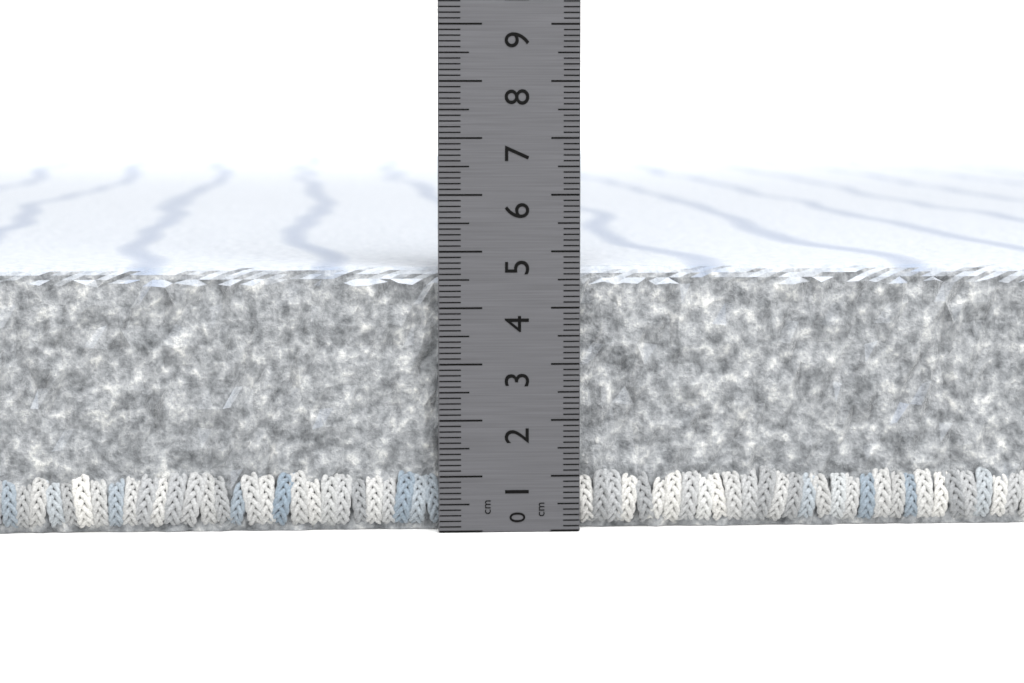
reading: 4.7 cm
